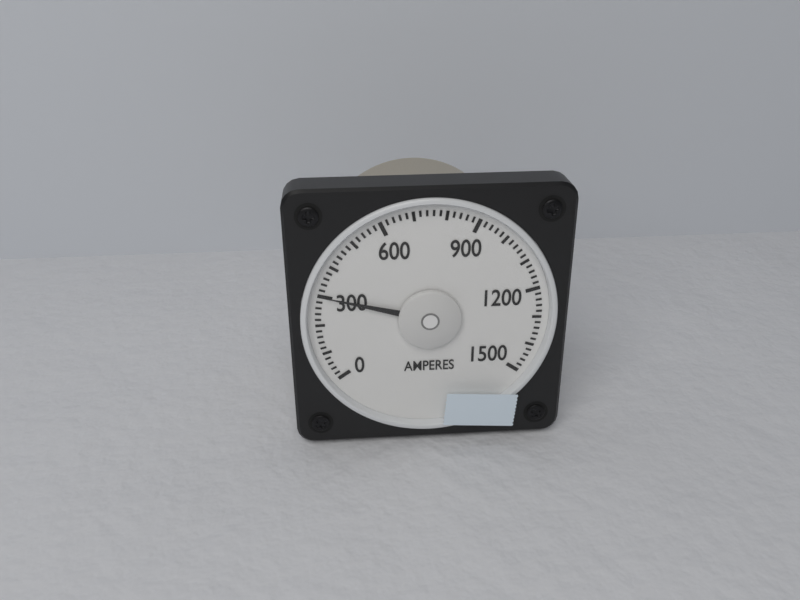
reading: 300 A
